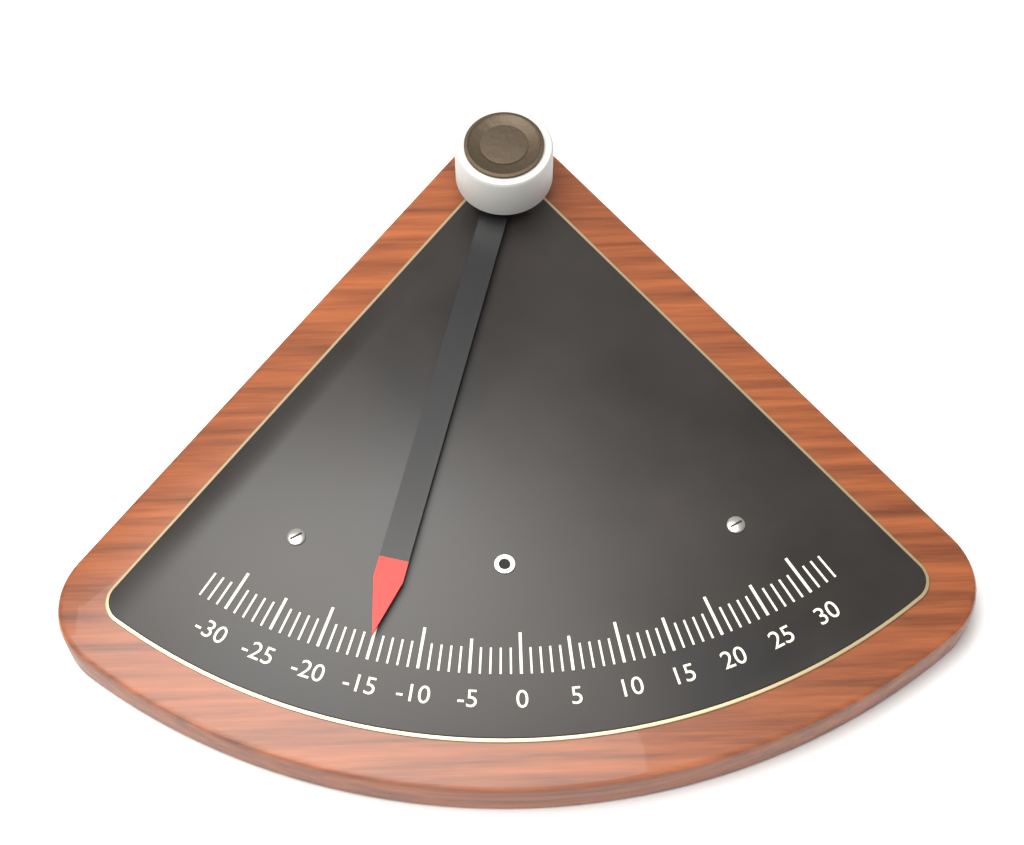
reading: -15 (no unit)
